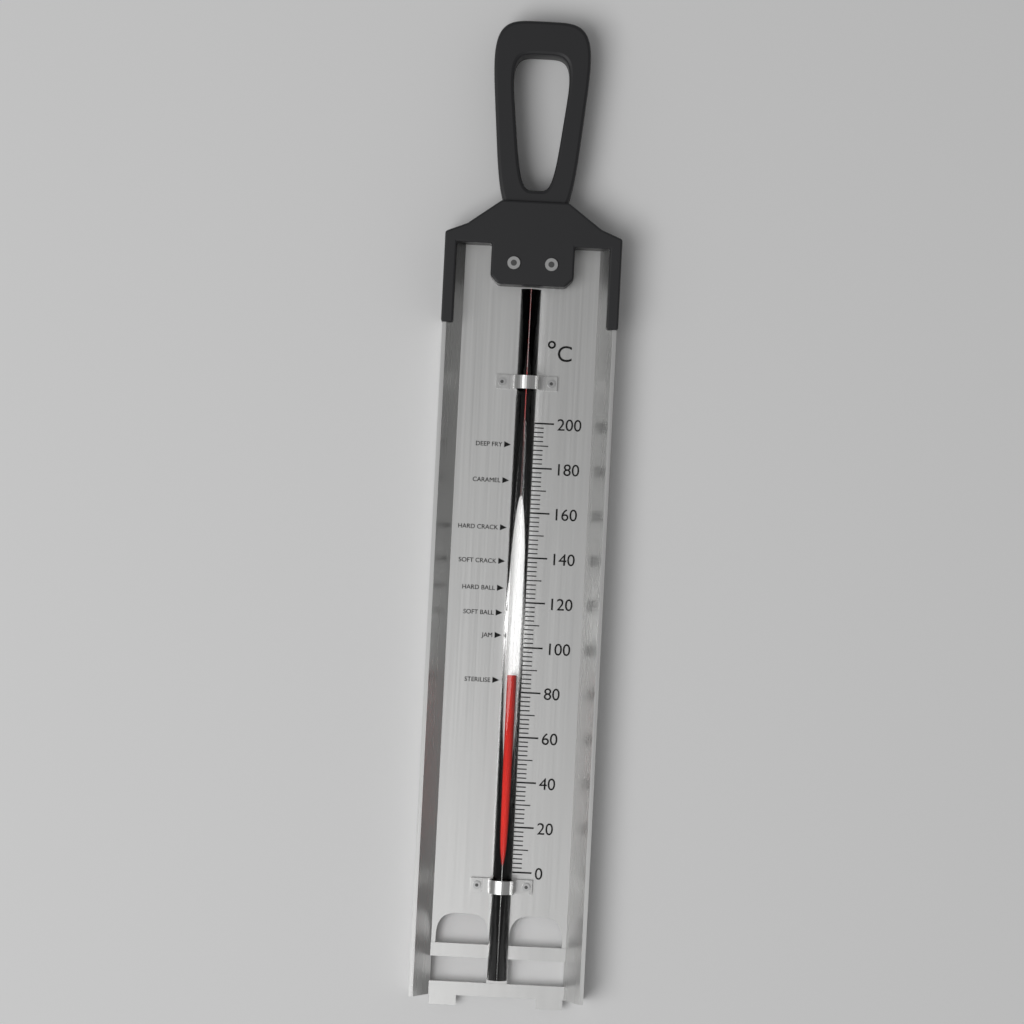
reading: 88 °C
